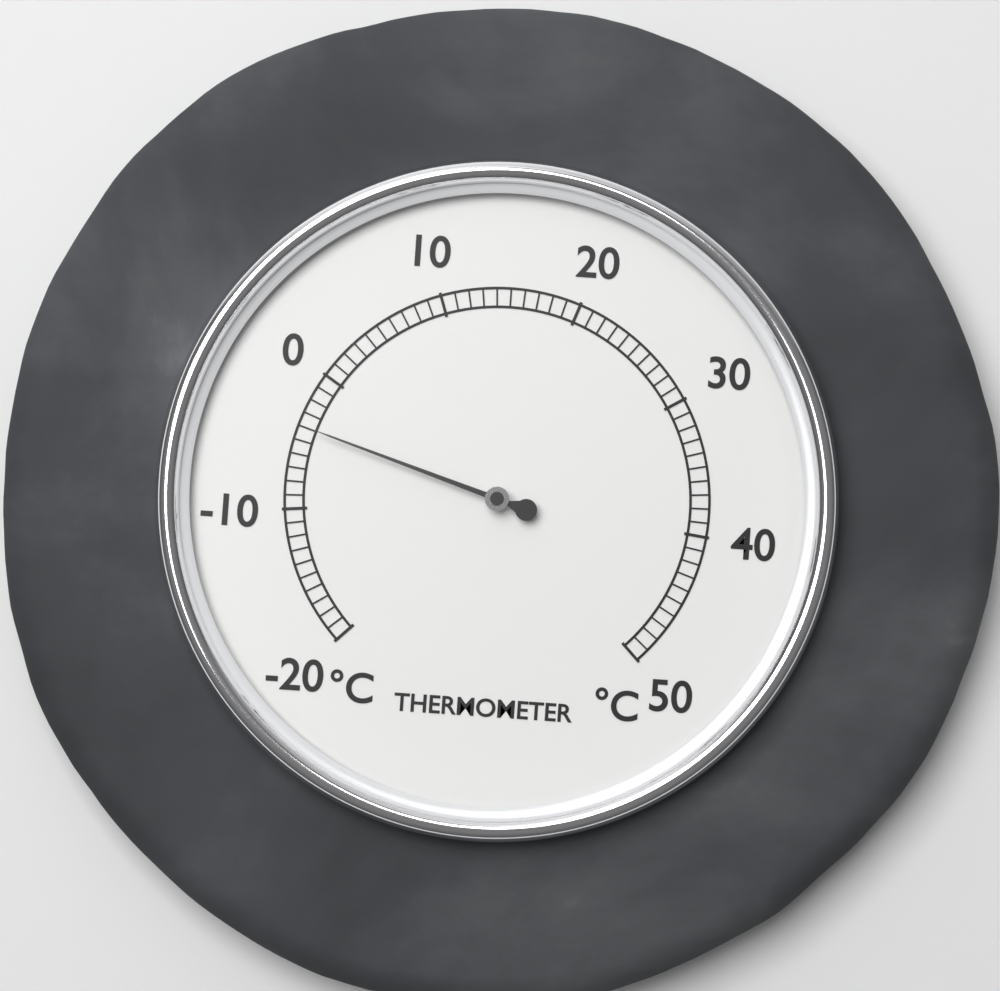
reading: -4 °C
